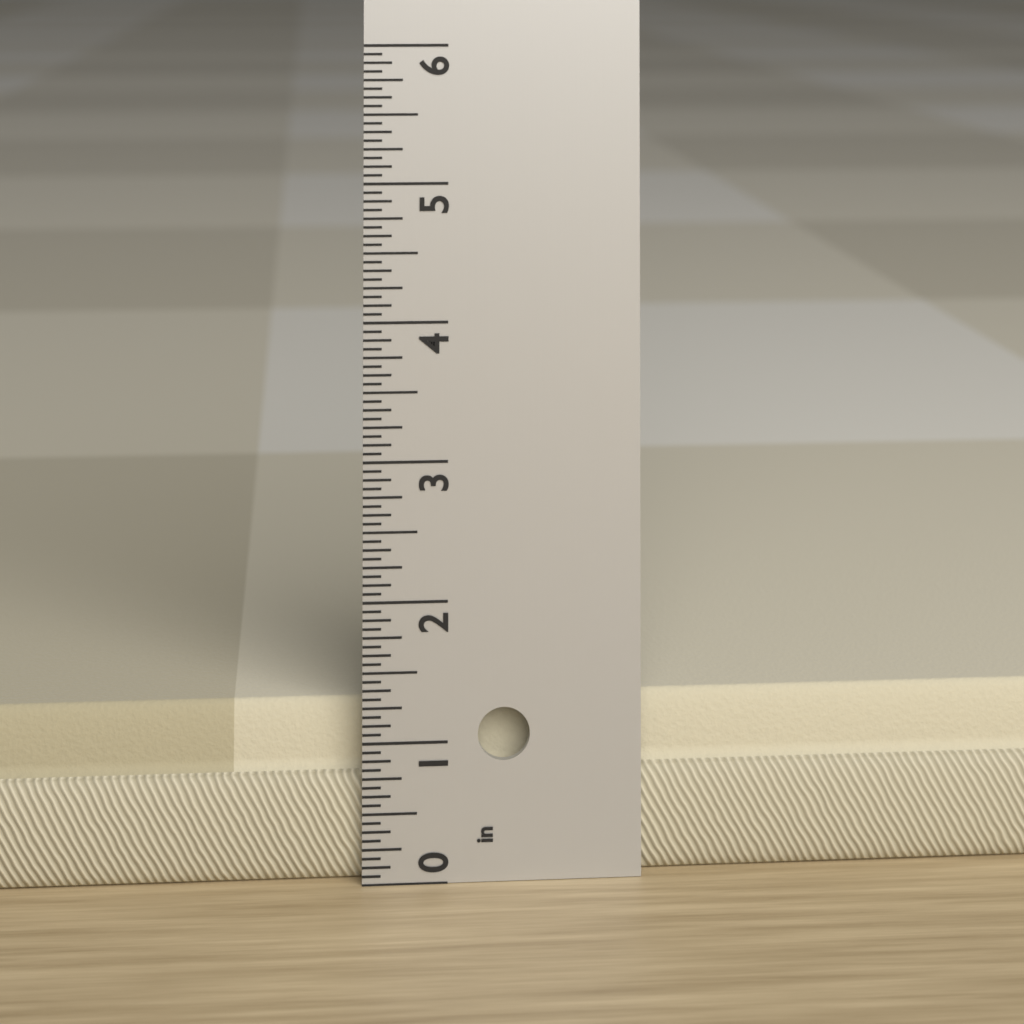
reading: 1.2500 in
